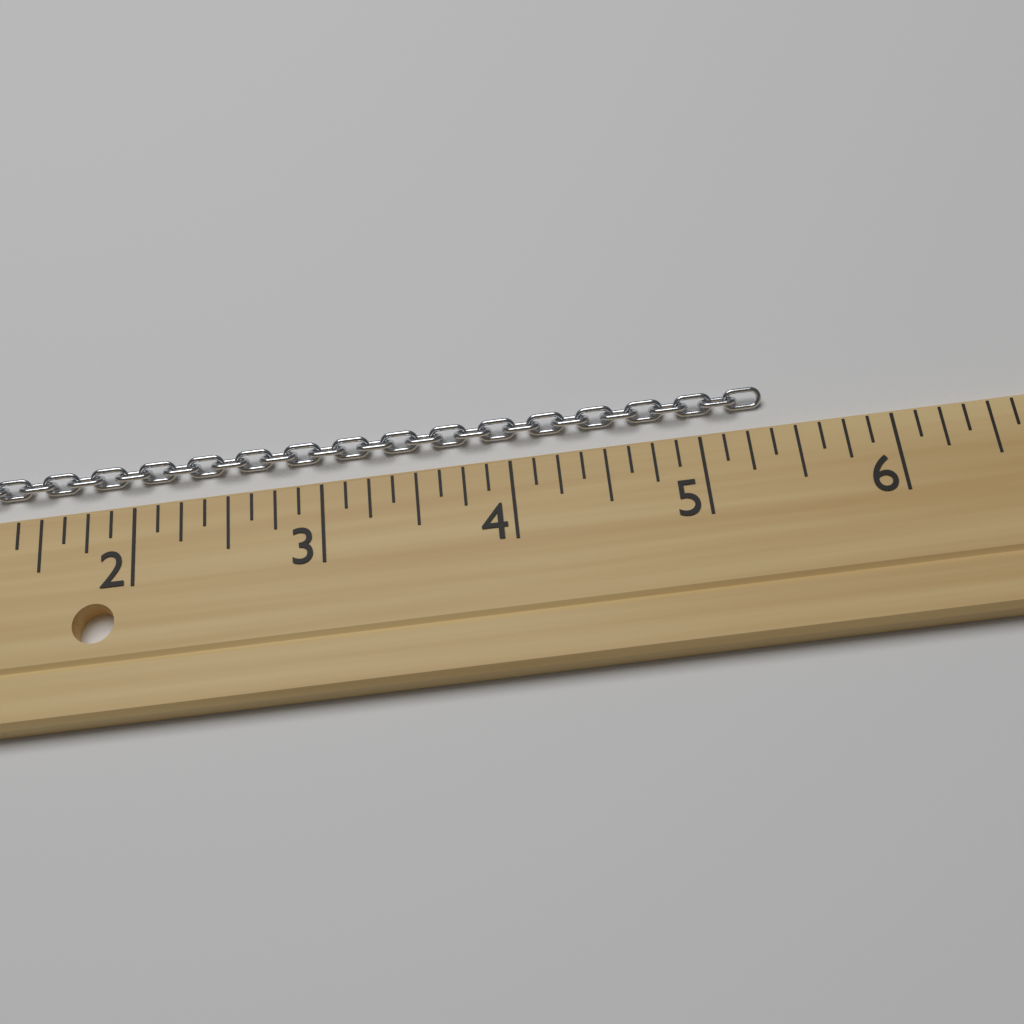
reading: 5.375 (no unit)
